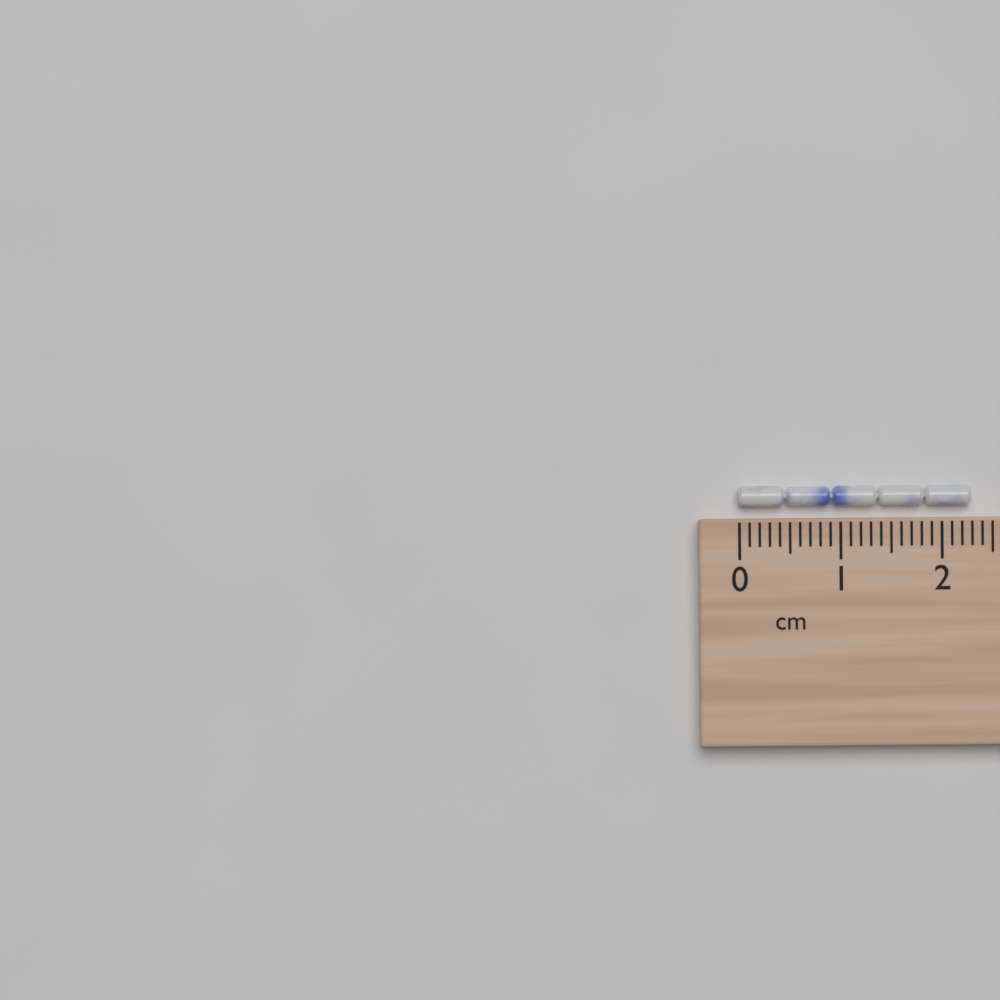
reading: 2.3 cm
